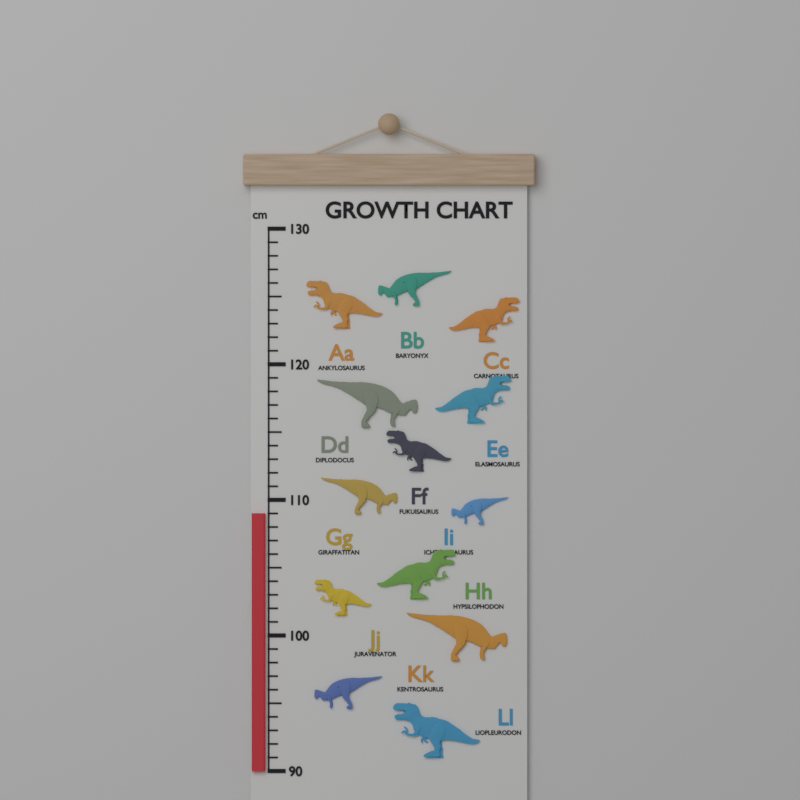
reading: 109 cm
